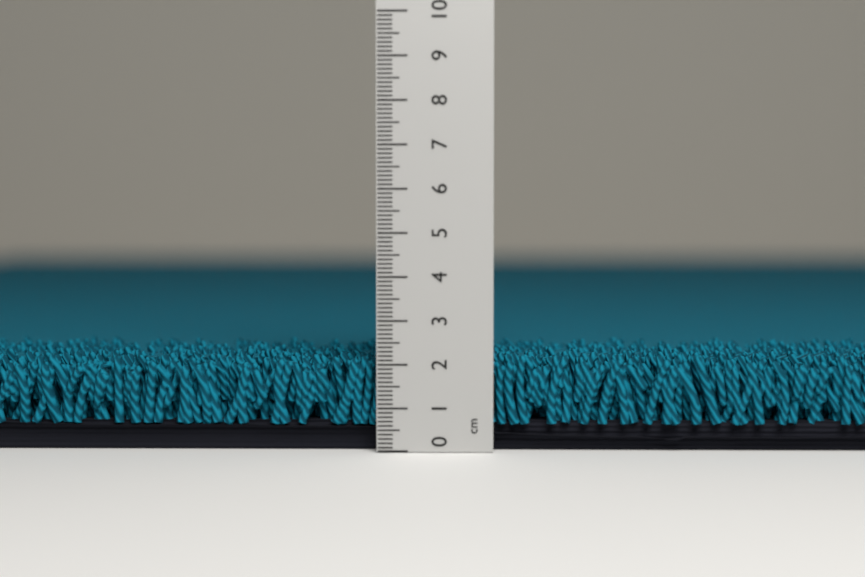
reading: 2.2 cm
